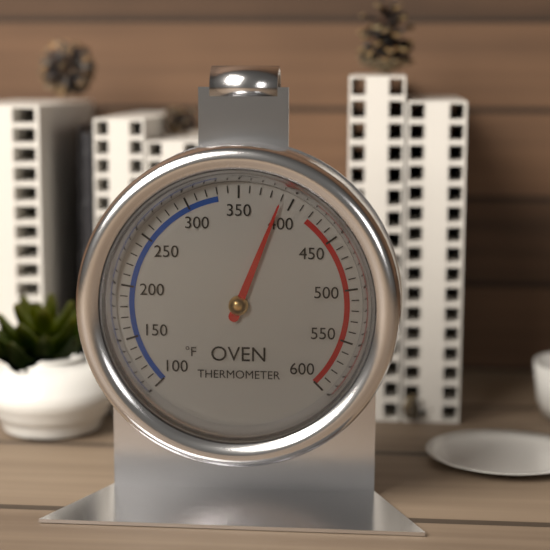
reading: 390 °F
